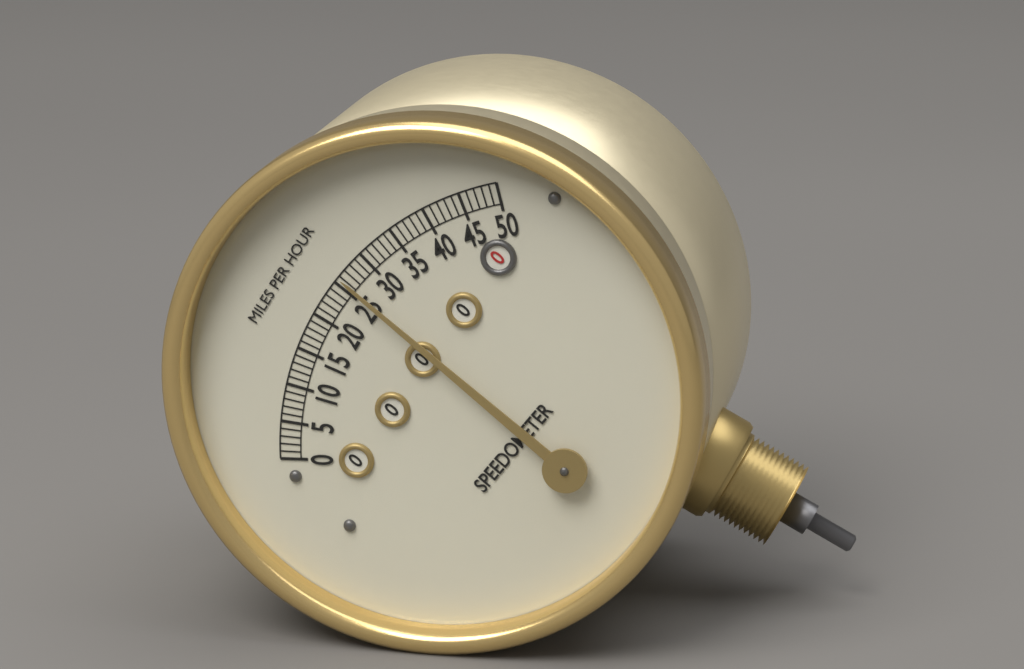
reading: 26 mph
